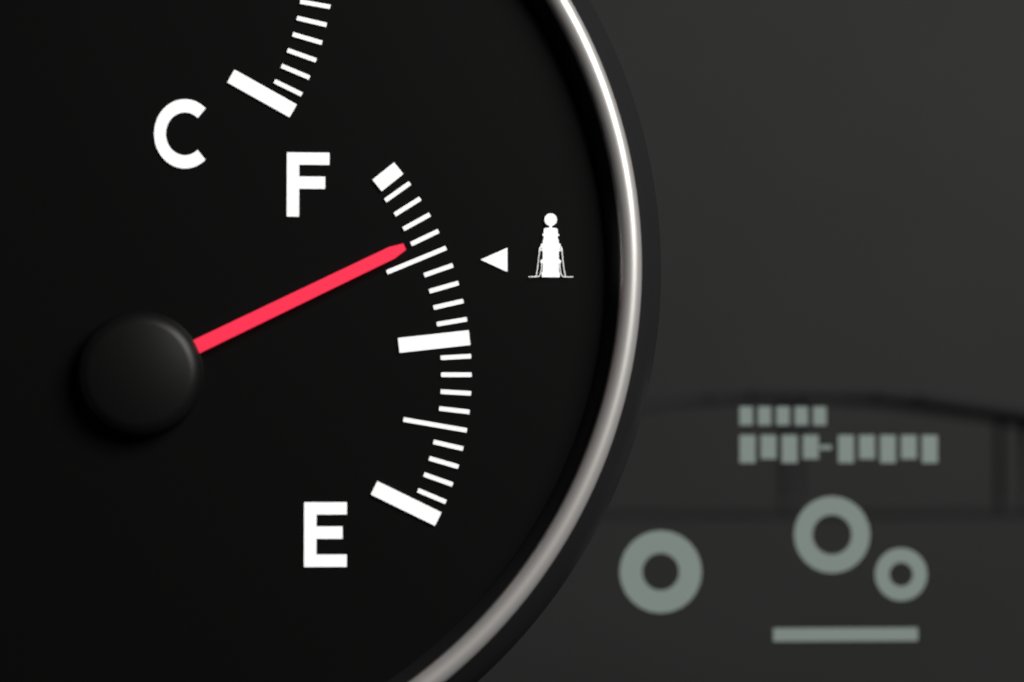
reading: 0.80 (no unit)
